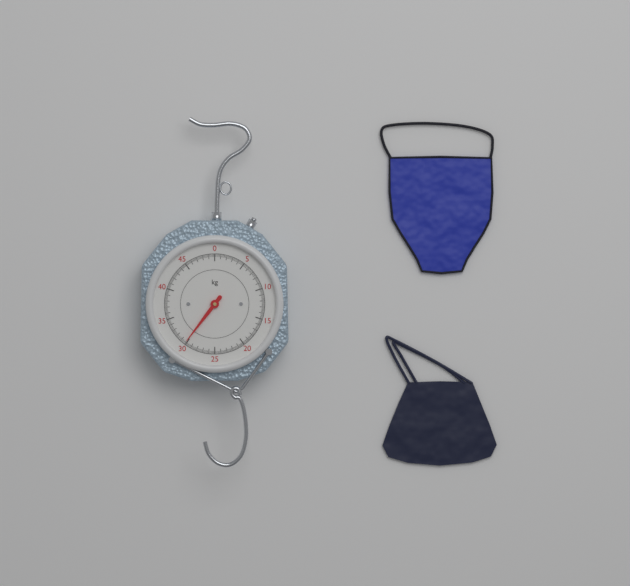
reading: 30.2 kg
